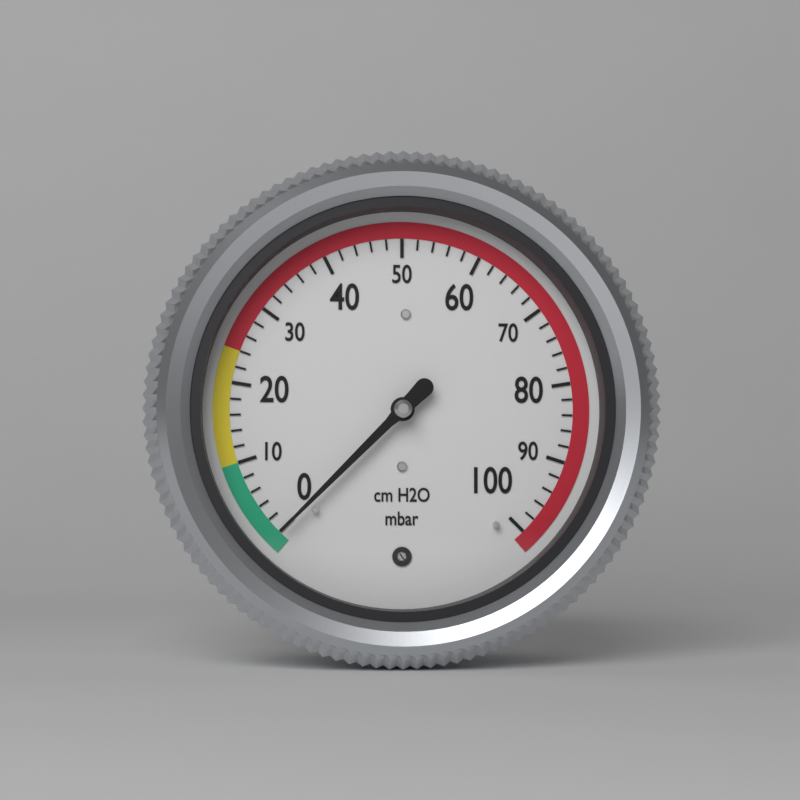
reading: 0 mbar
